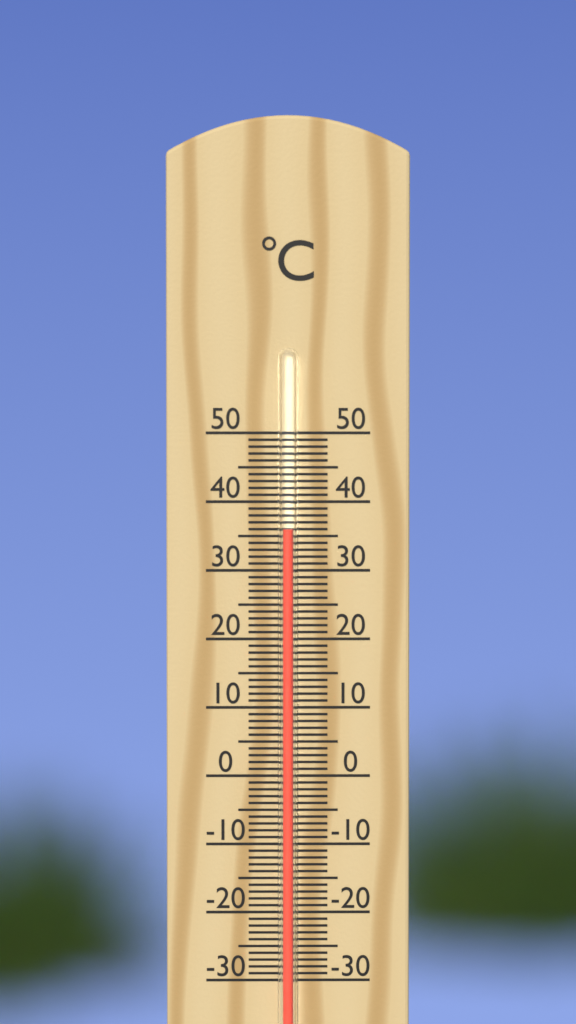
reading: 36 °C
